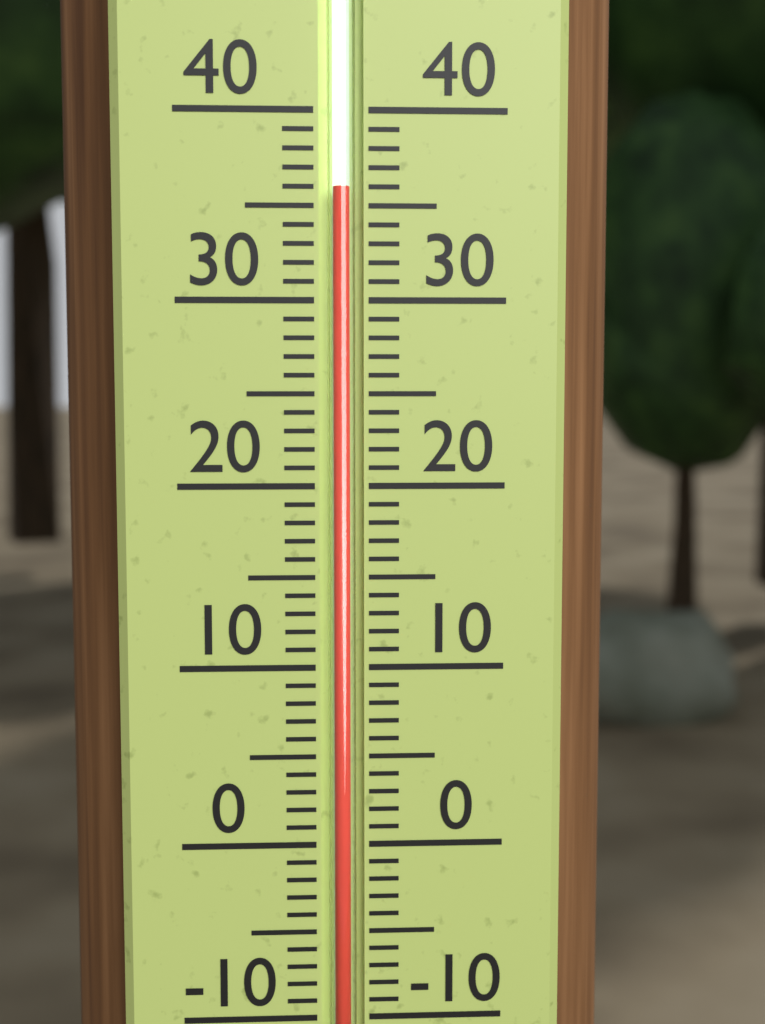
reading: 36 (no unit)
